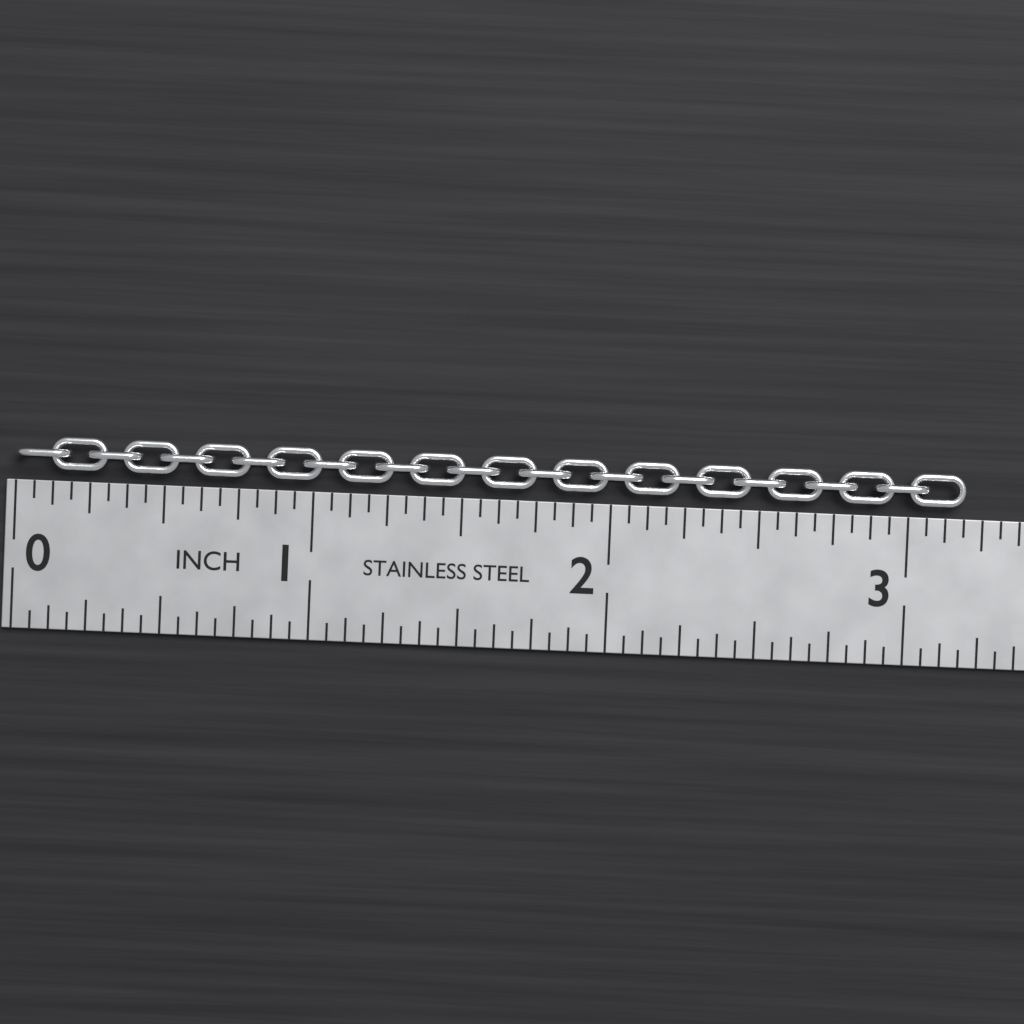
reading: 3.1875 in
